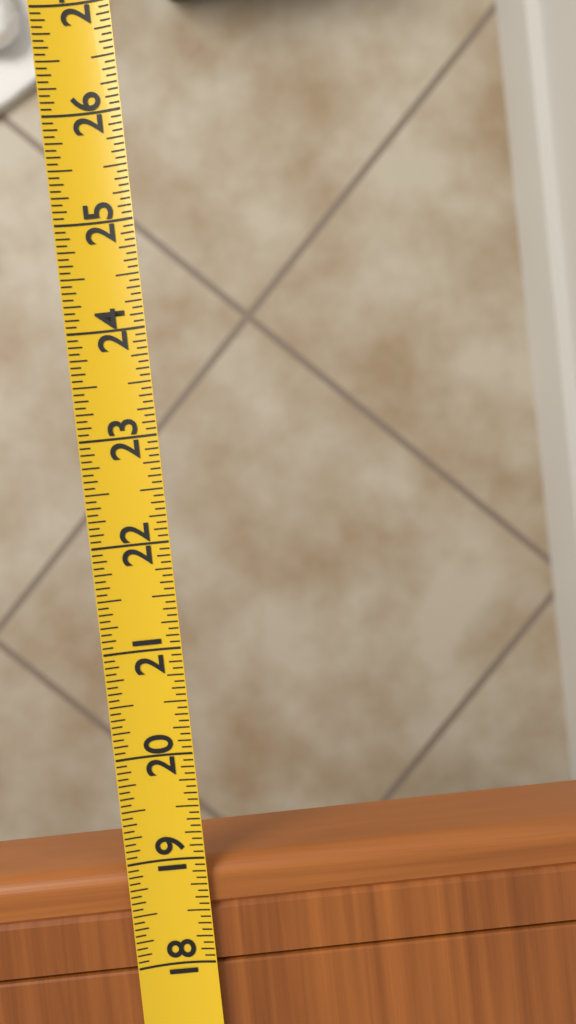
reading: 18.9375 (no unit)
